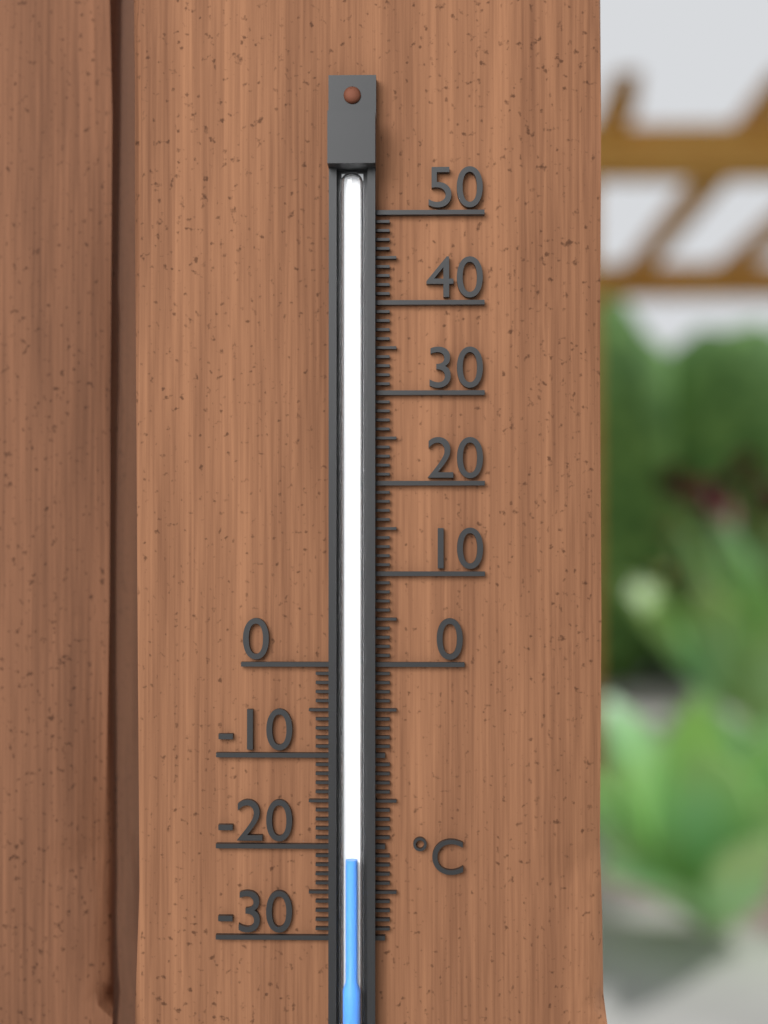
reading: -21 °C
